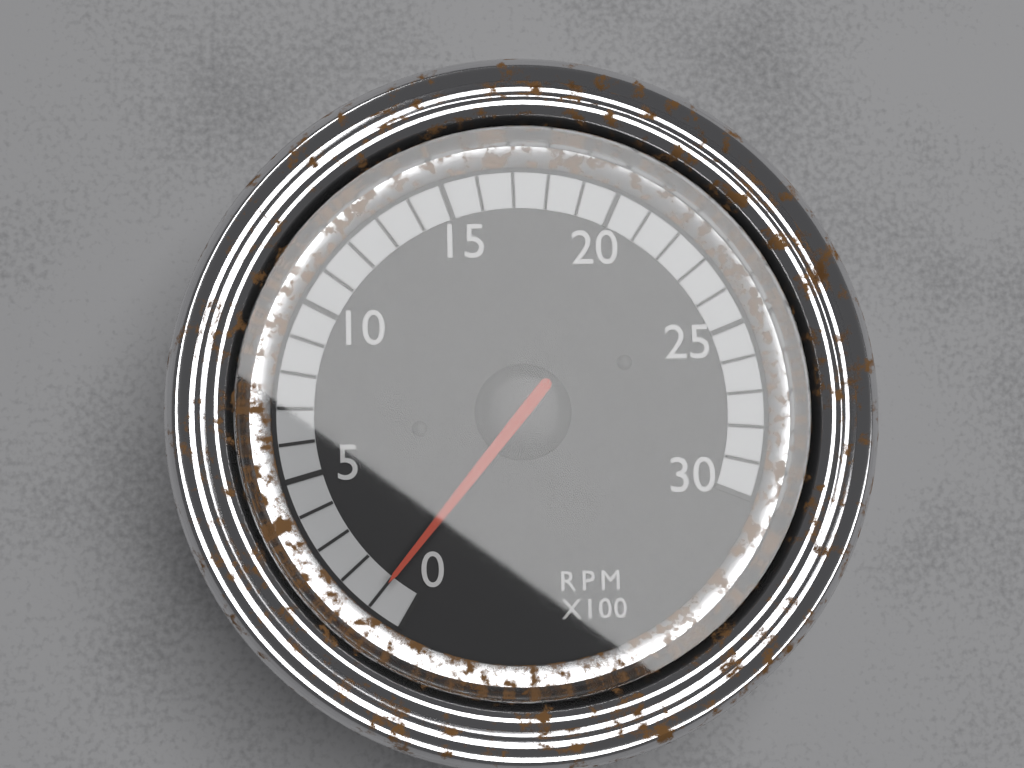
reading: 1 RPM x100
